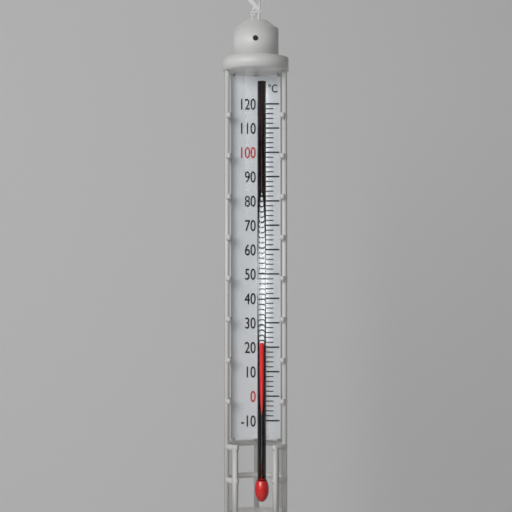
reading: 22 °C
